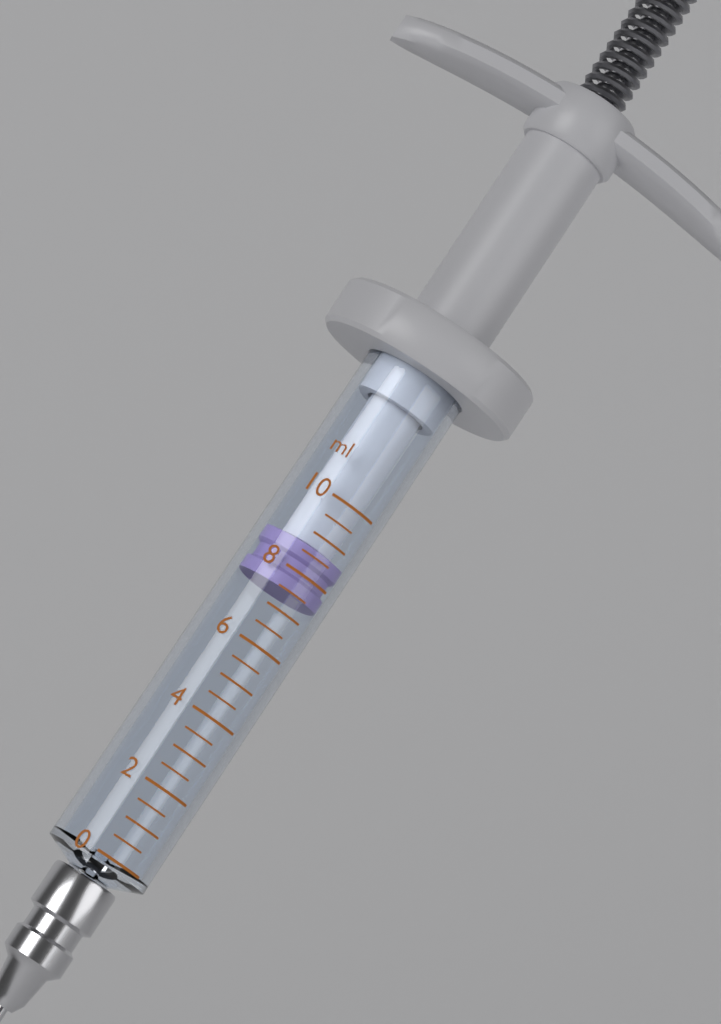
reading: 7.5 ml
